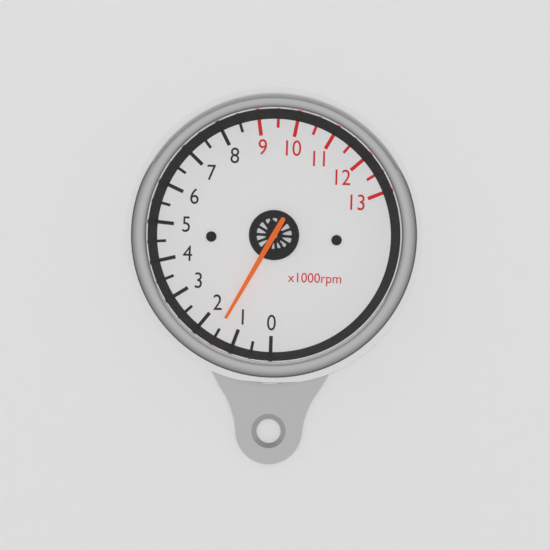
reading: 1.5 x1000rpm
